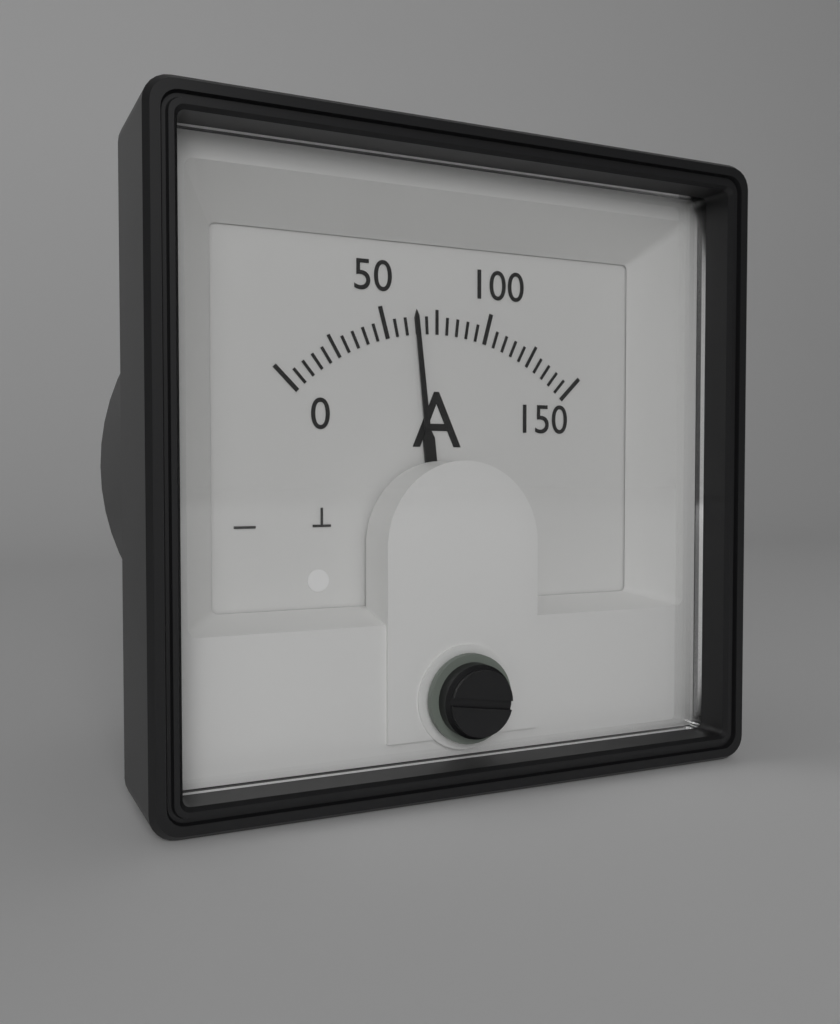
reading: 65 A
